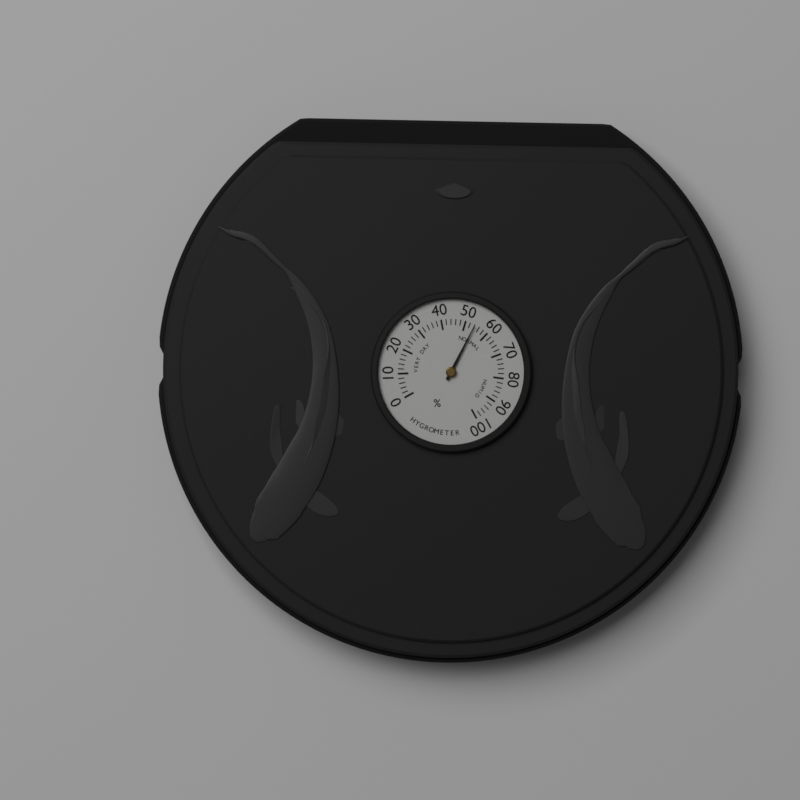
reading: 54 %
